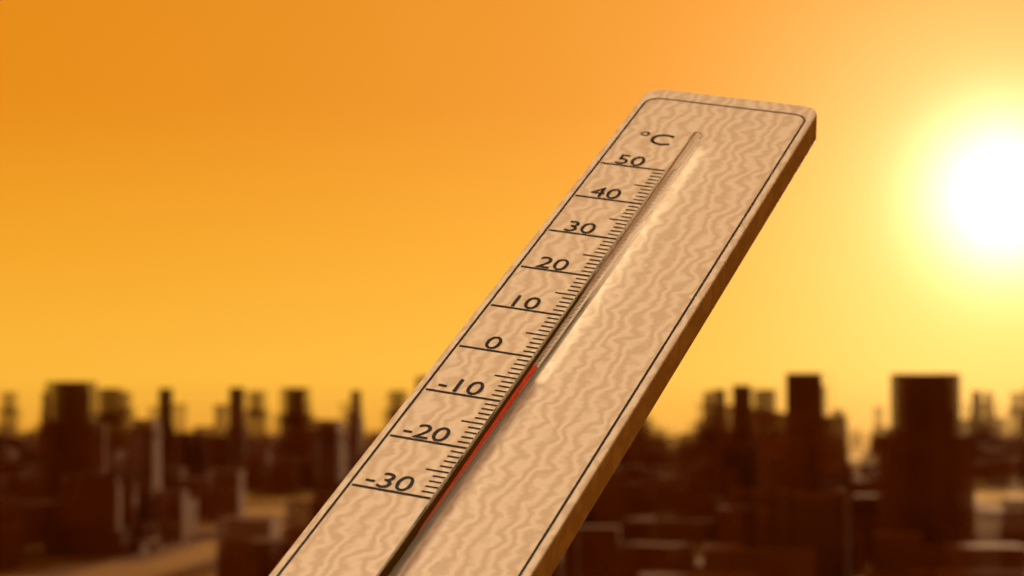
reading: -5 °C
